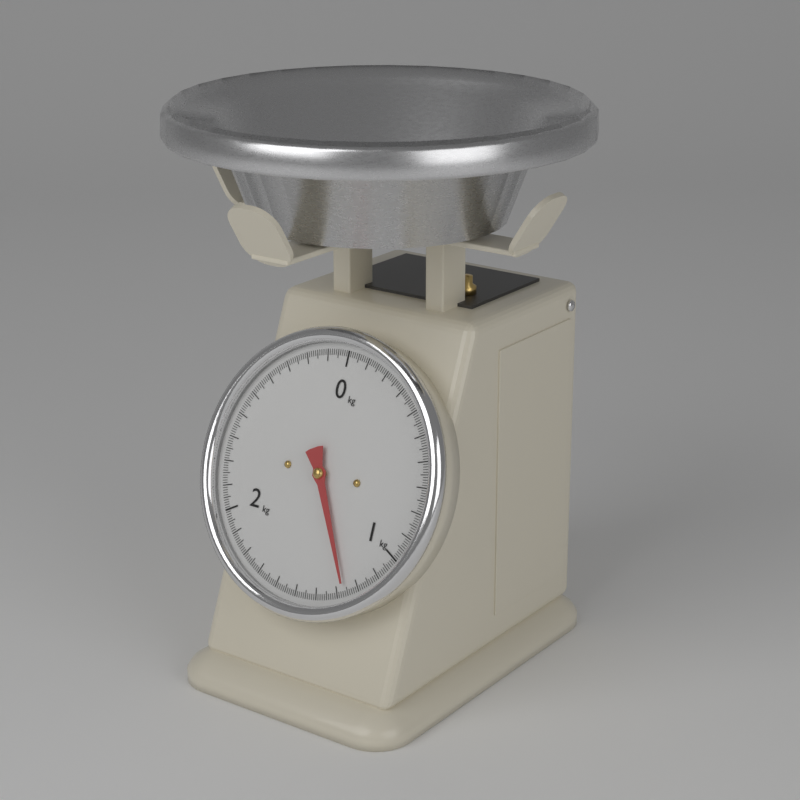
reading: 1.26 kg
